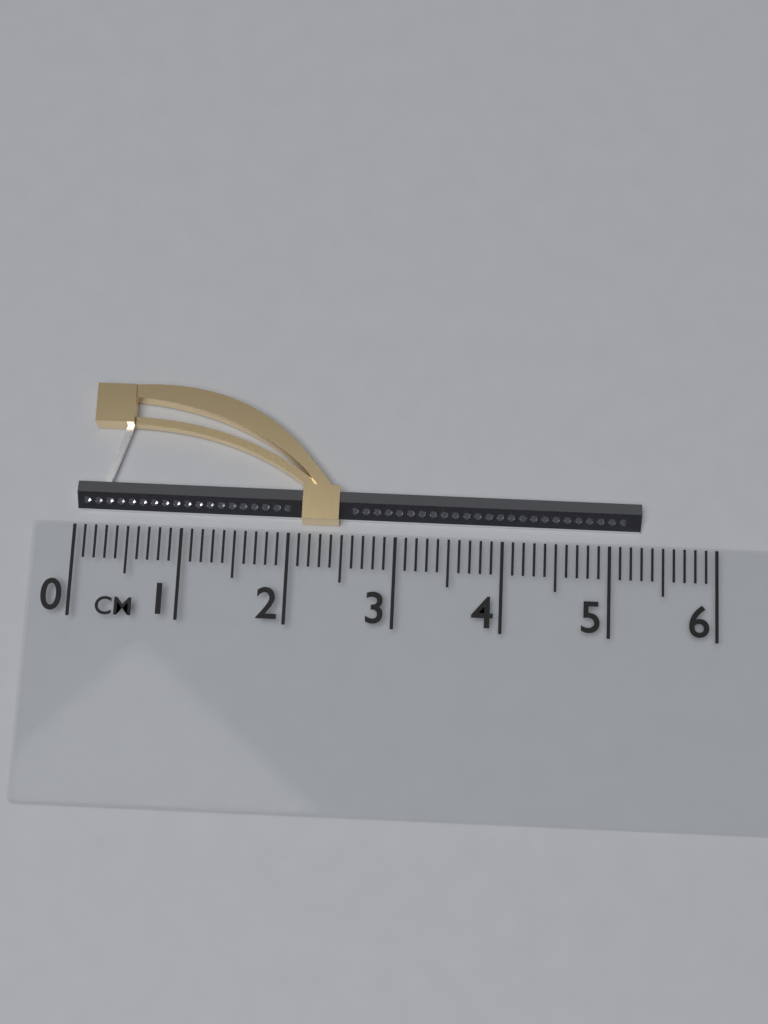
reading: 5.3 cm
